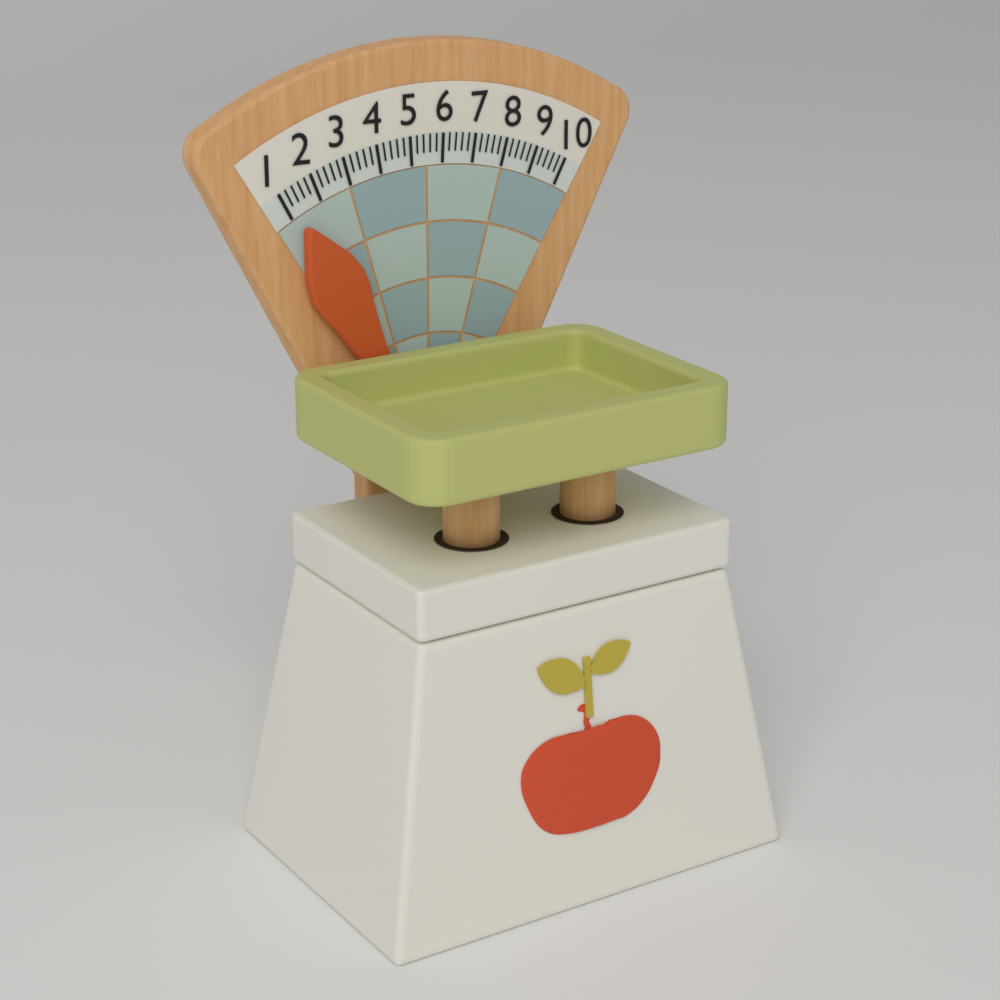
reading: 1.2 (no unit)
